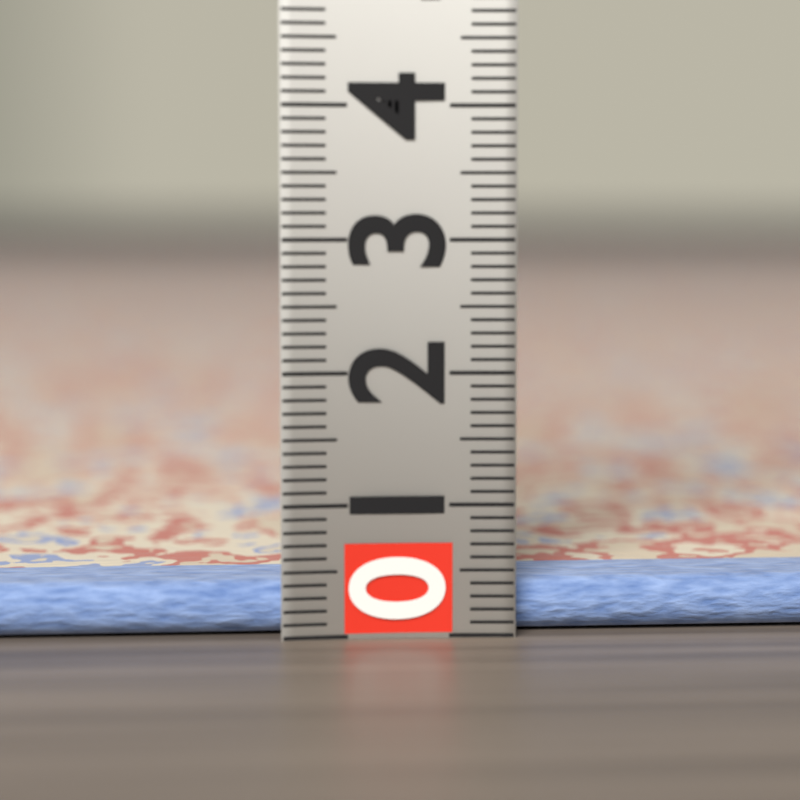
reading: 0.4 (no unit)
